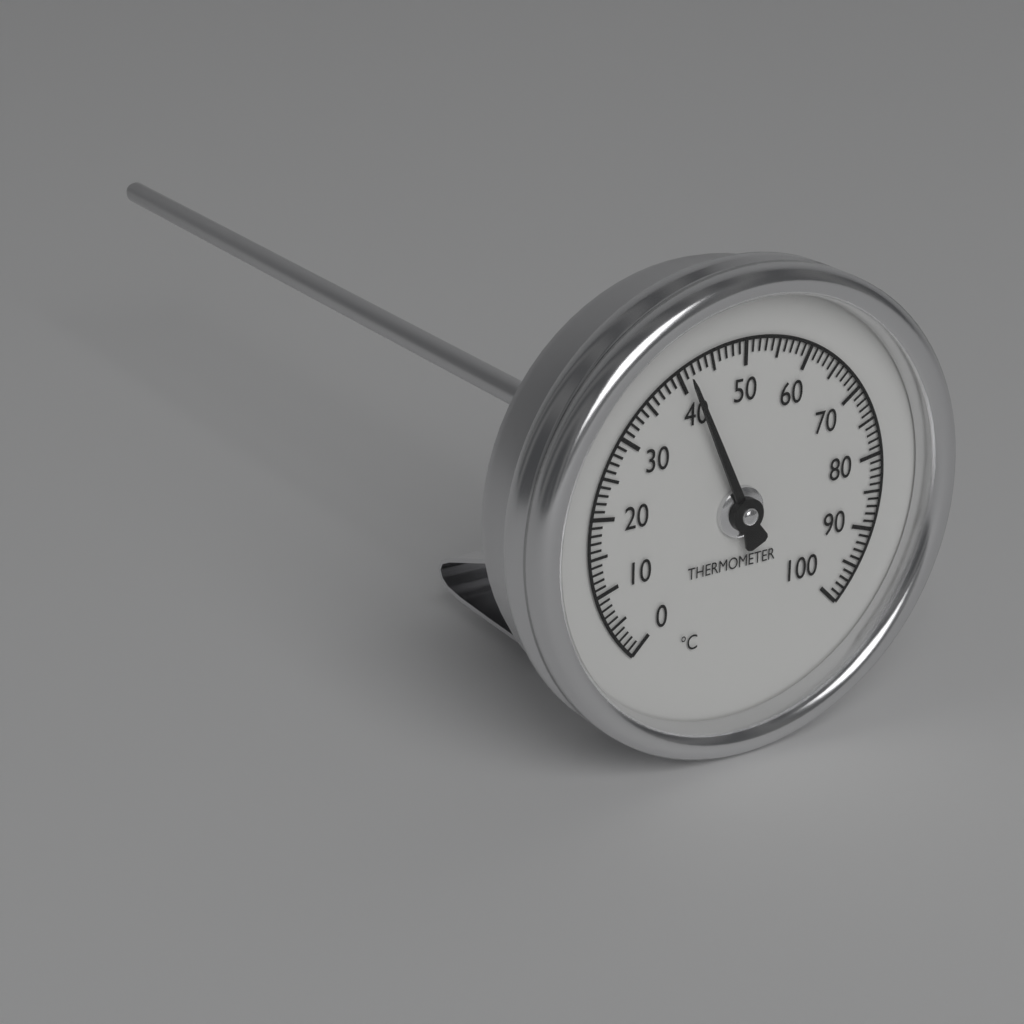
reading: 41 °C
